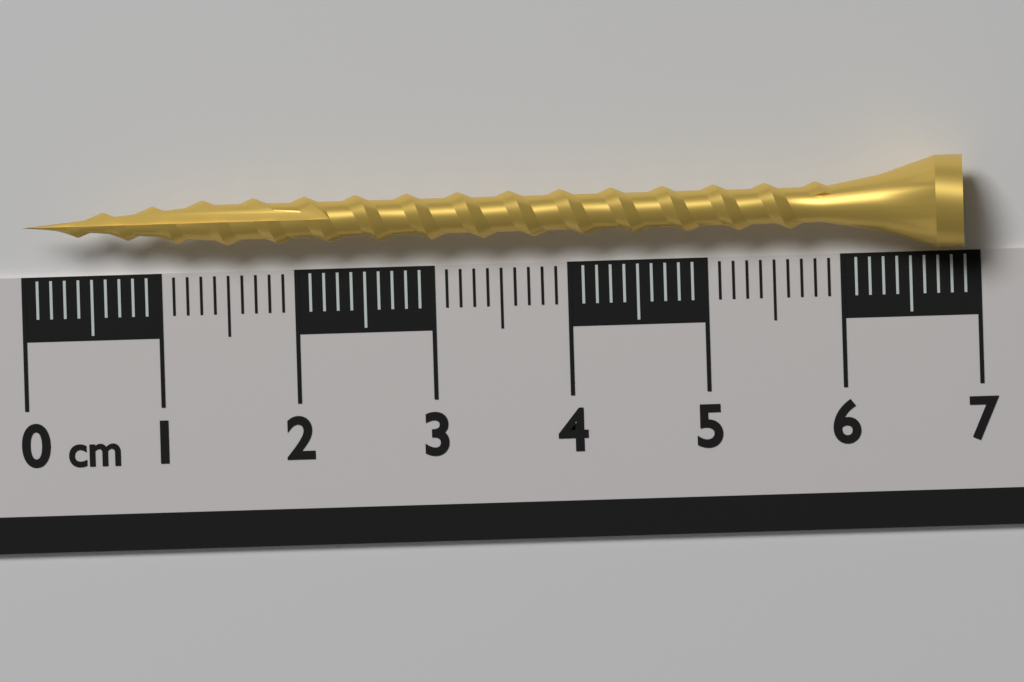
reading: 6.9 cm
